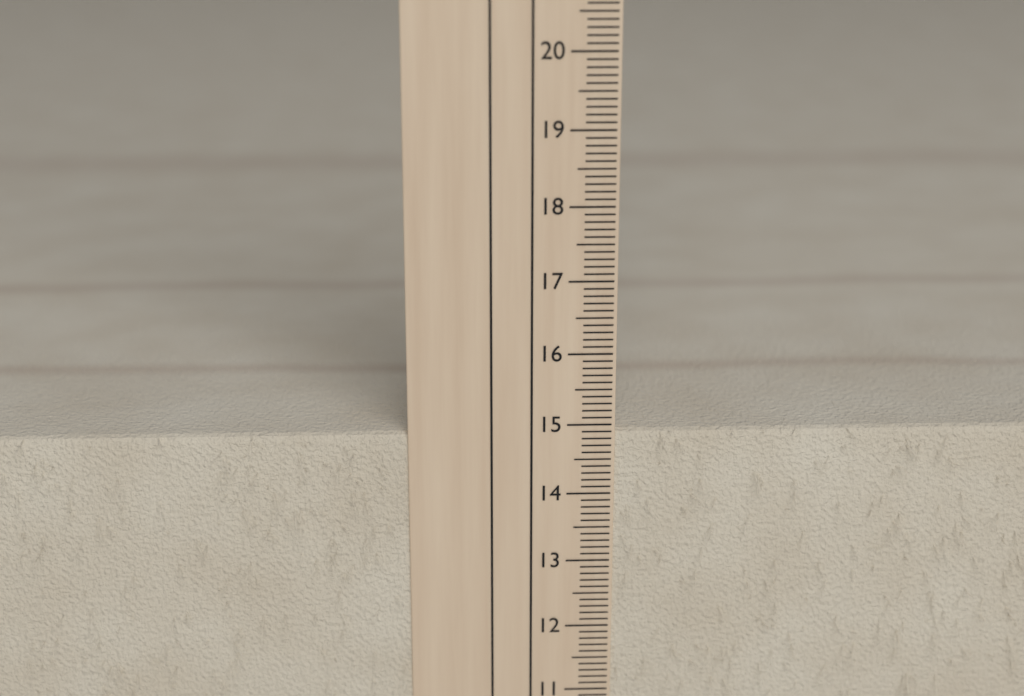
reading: 14.9 cm
